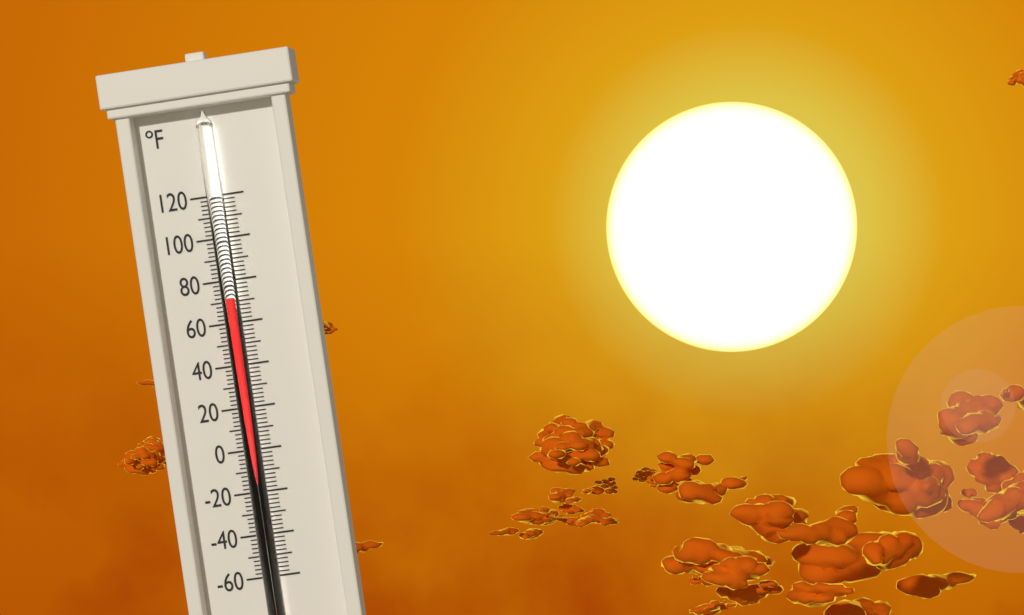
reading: 72 °F
